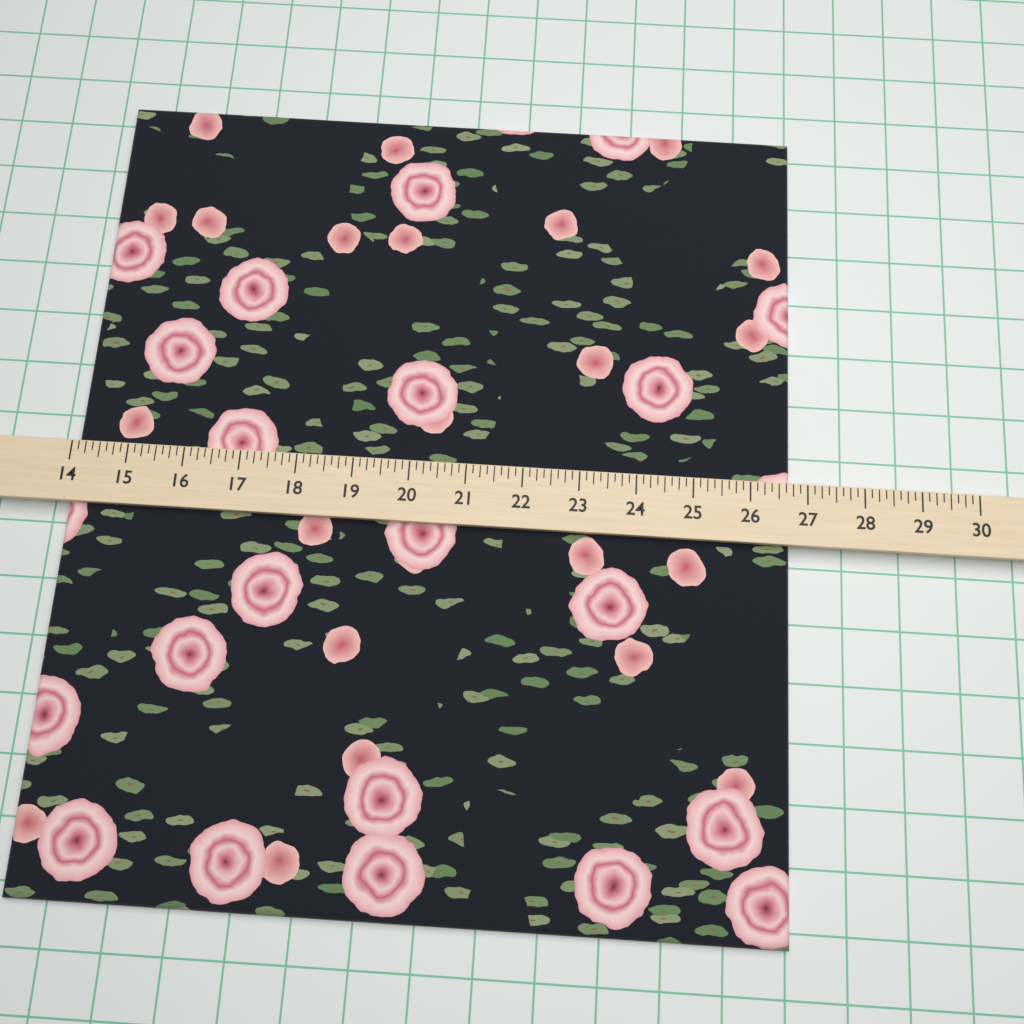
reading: 26.750 (no unit)
